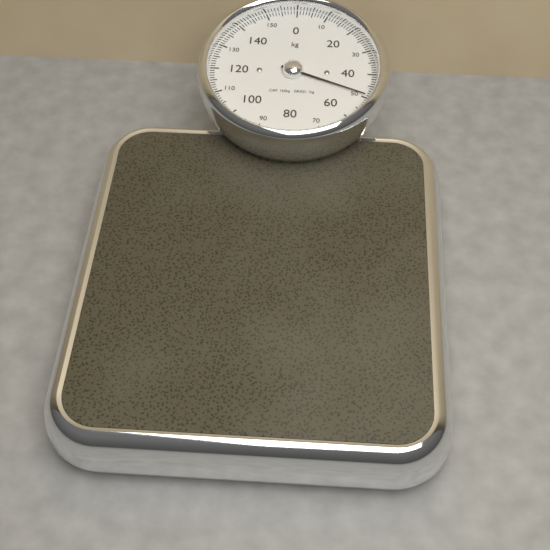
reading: 49 kg
